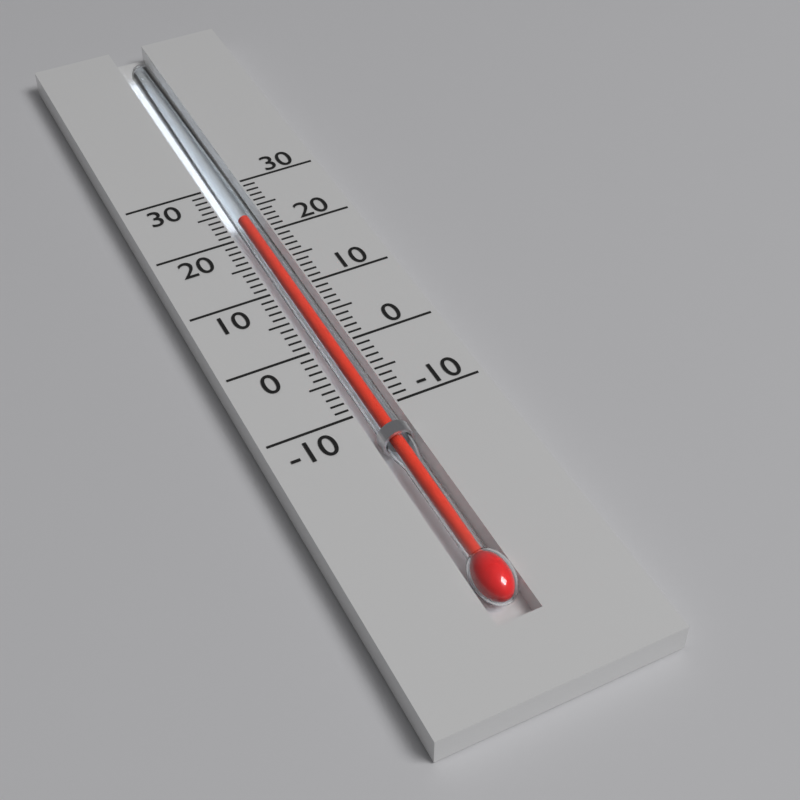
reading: 23 (no unit)
